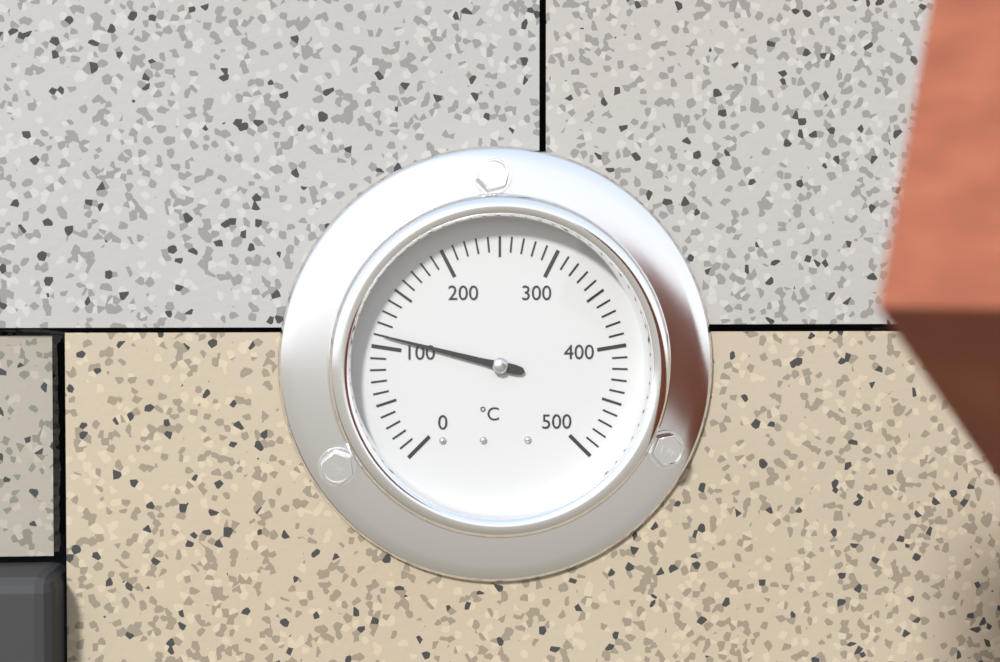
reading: 110 °C
